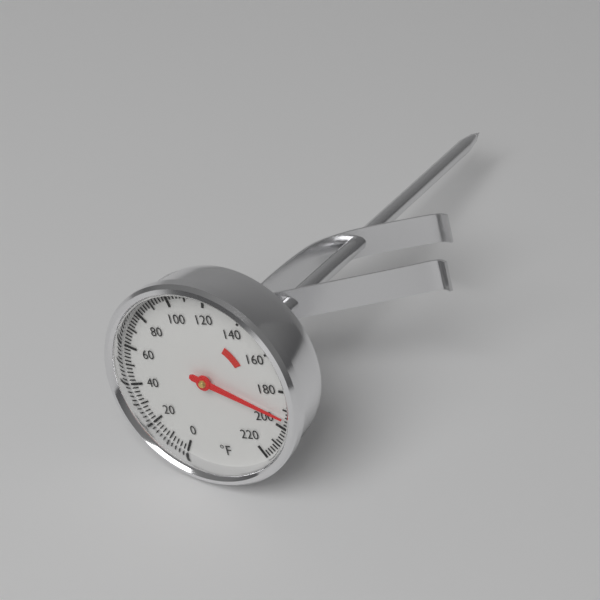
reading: 194 °F
